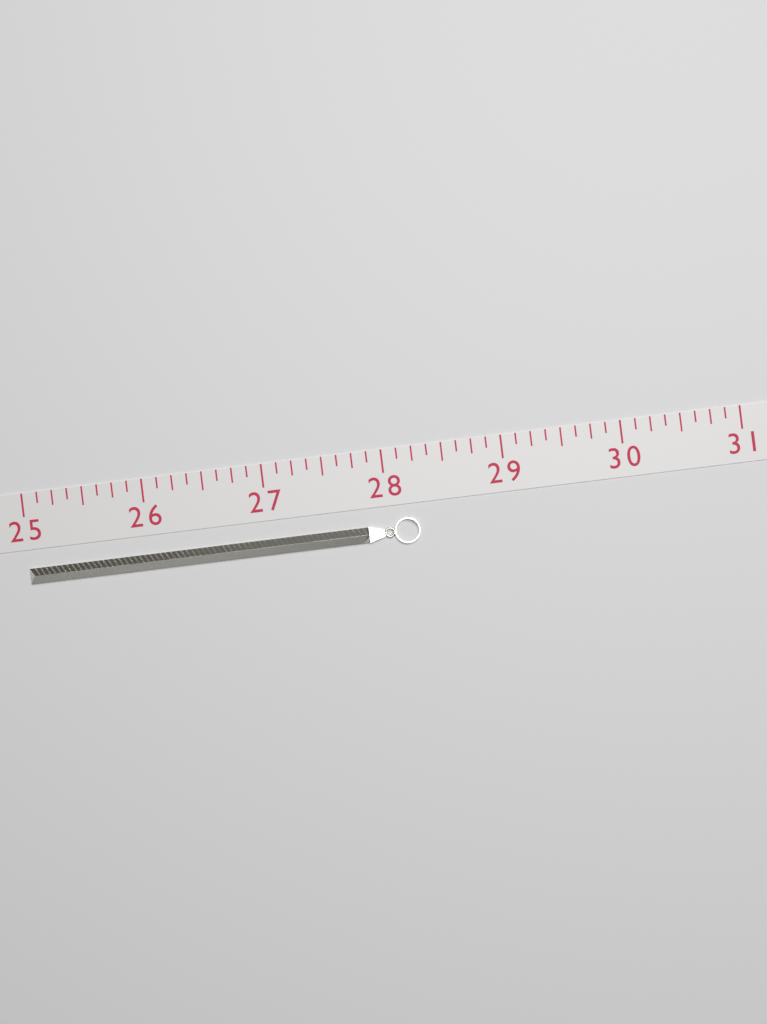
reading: 28.250 (no unit)
